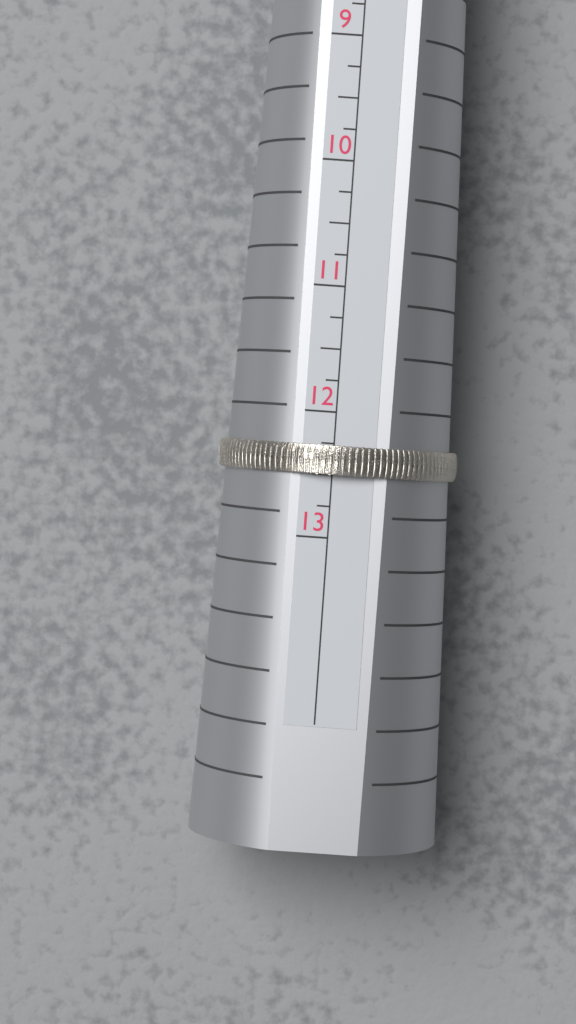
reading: 12.50 US
